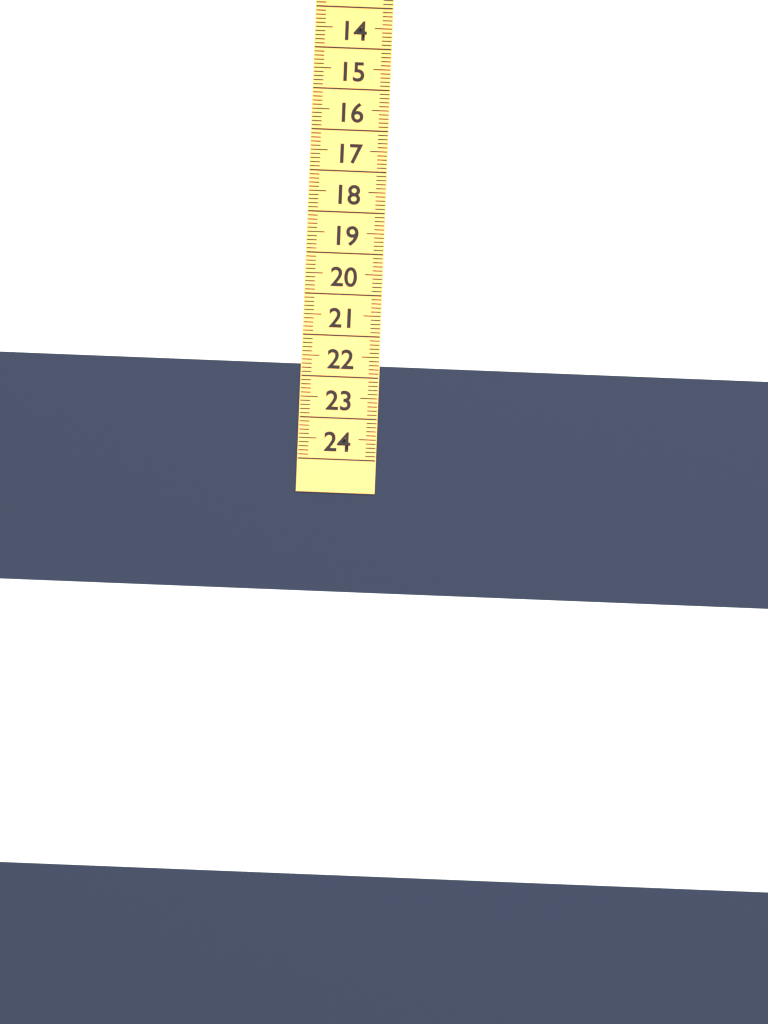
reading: 21.7 (no unit)
